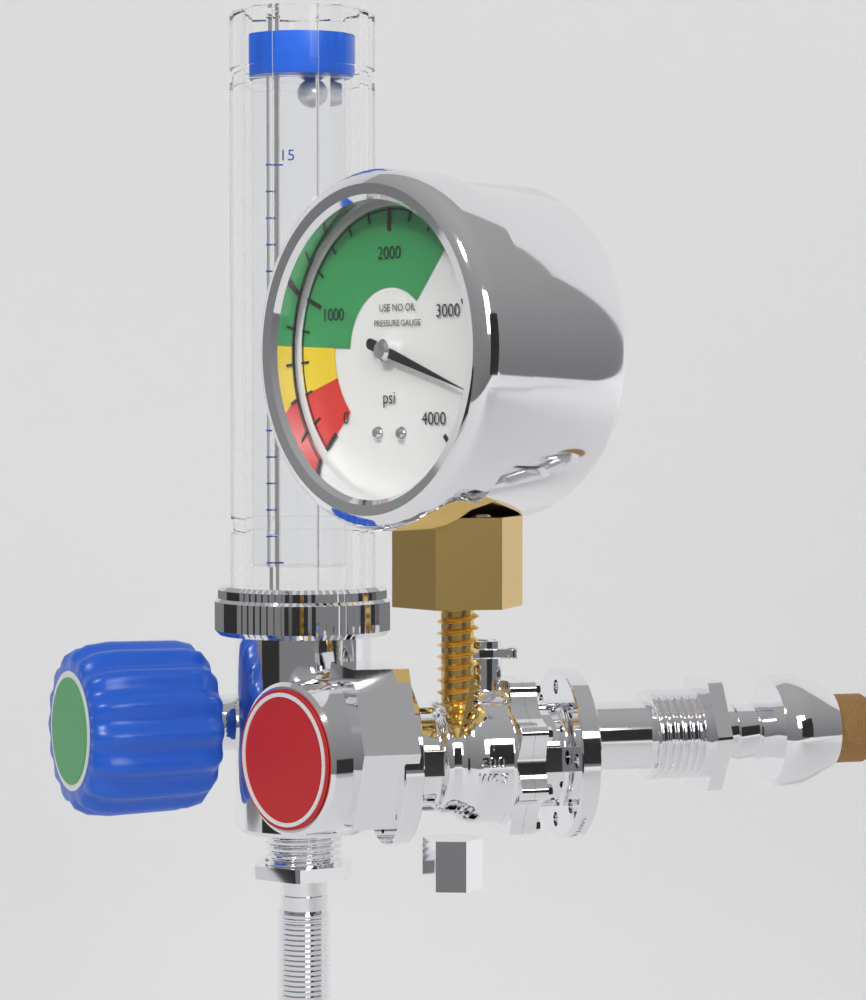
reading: 3600 psi
